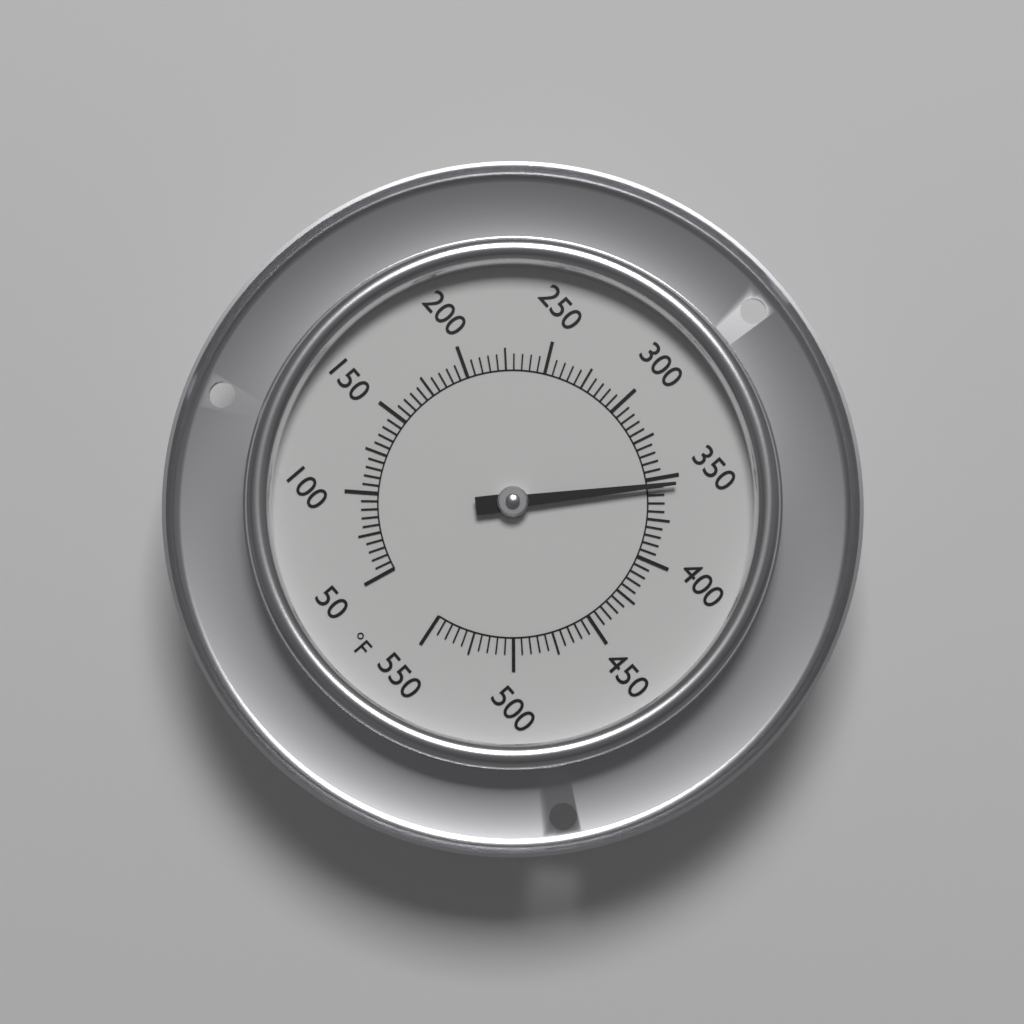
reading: 355 °F
